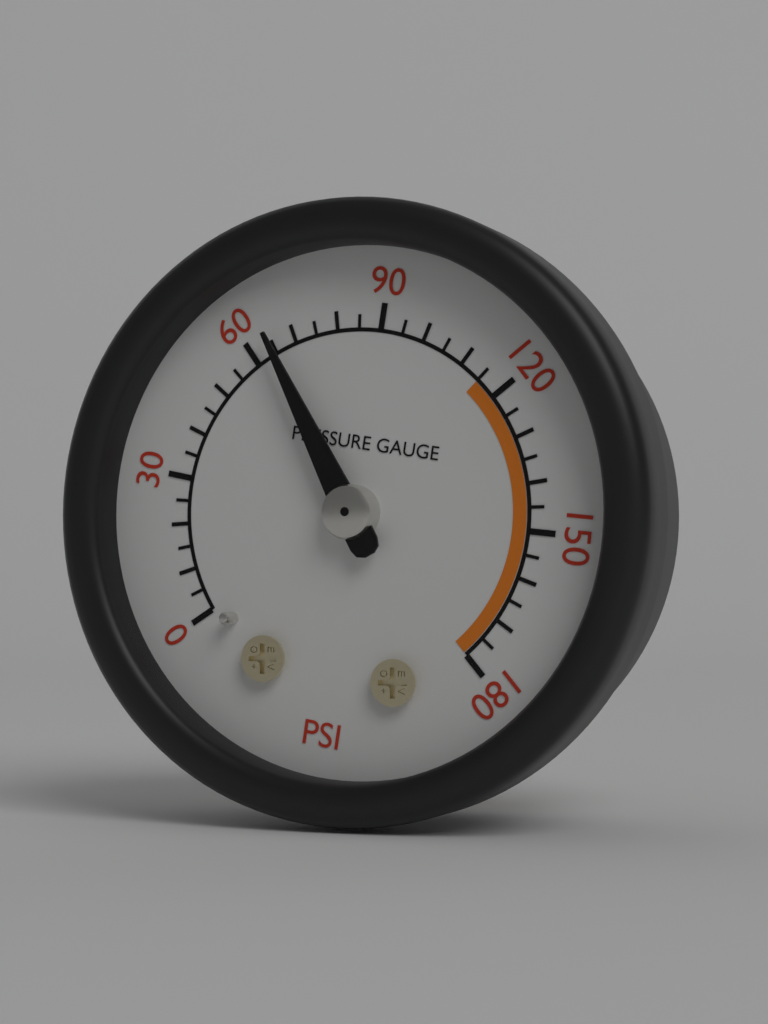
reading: 65 psi
